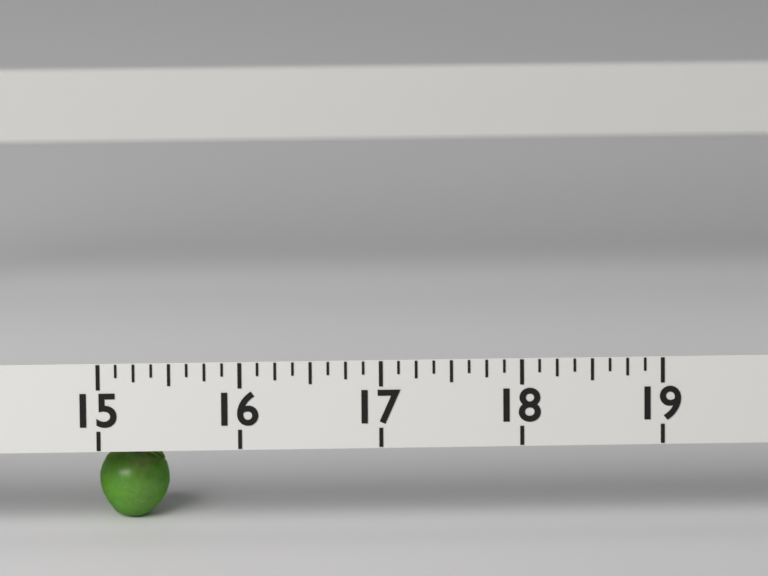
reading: 15.500 (no unit)
